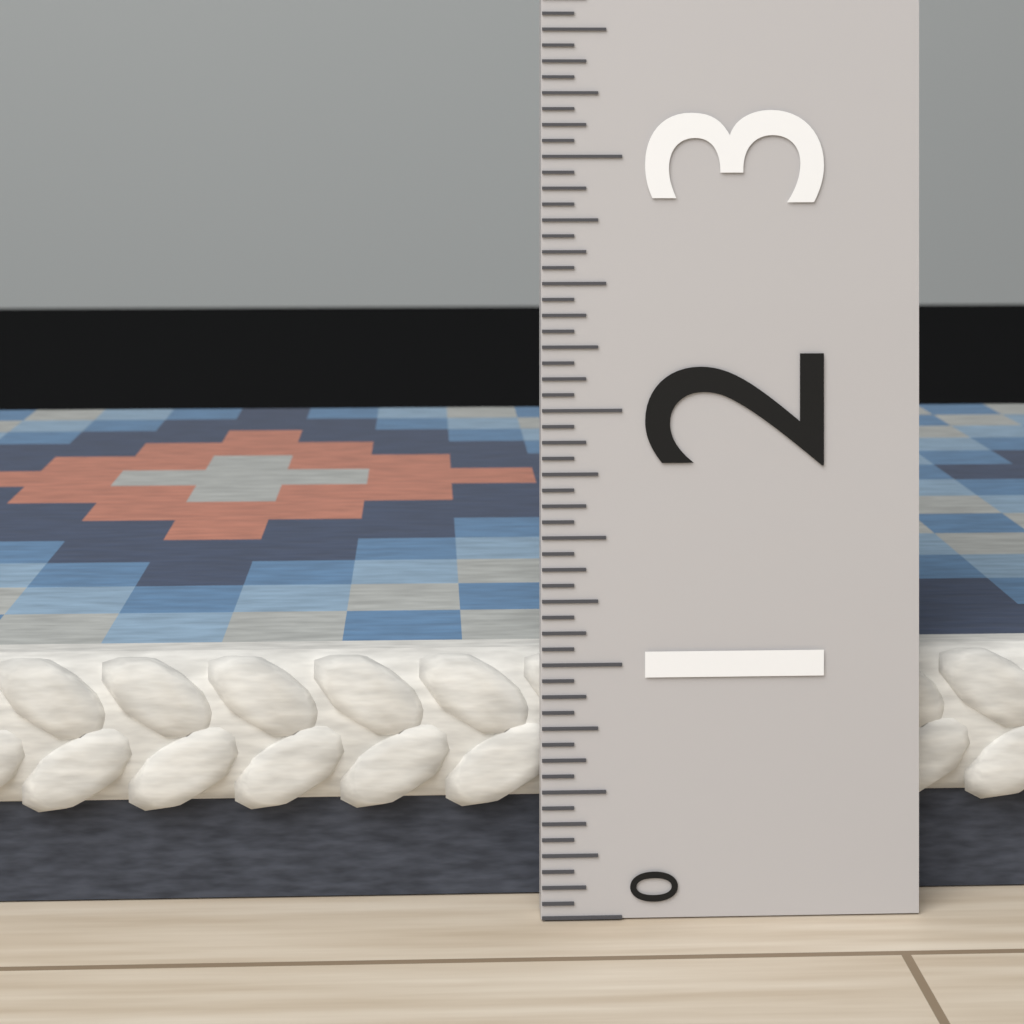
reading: 1.0000 (no unit)
